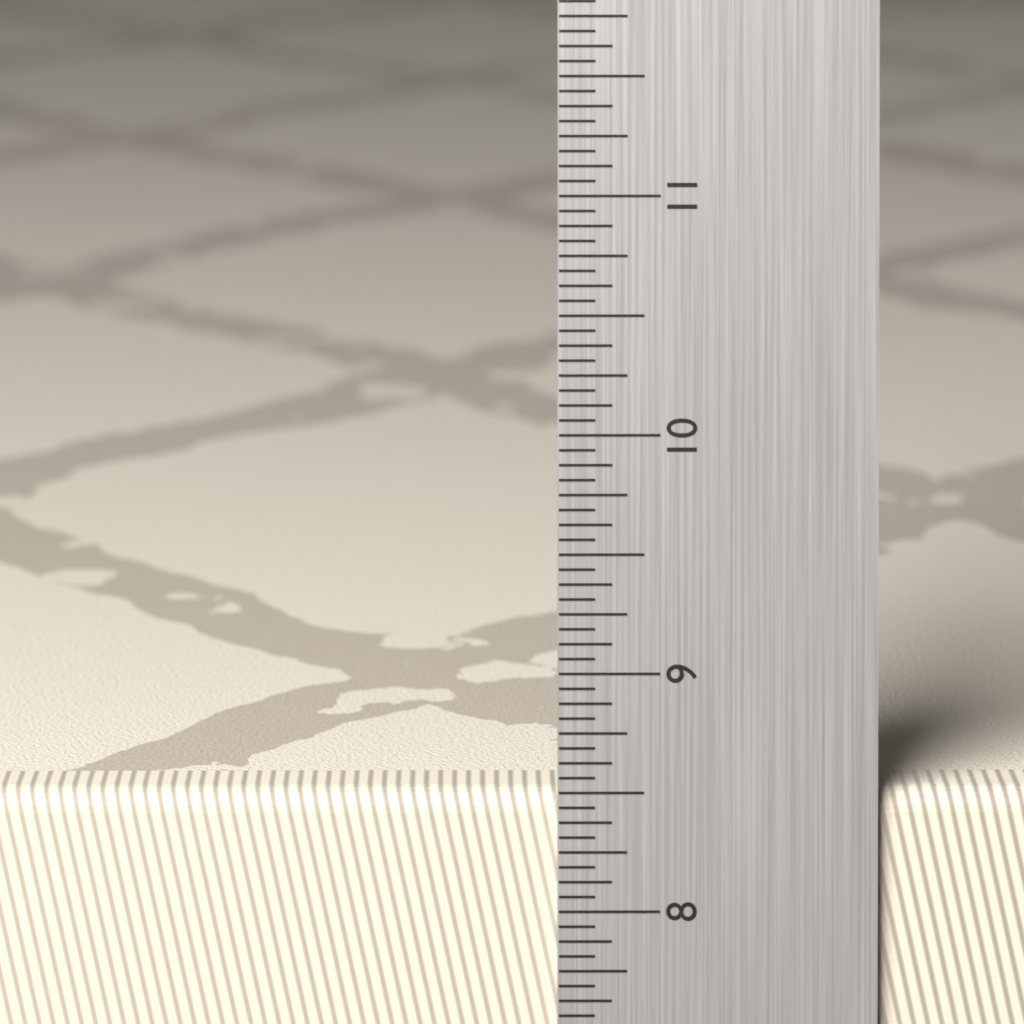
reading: 8.5000 in
